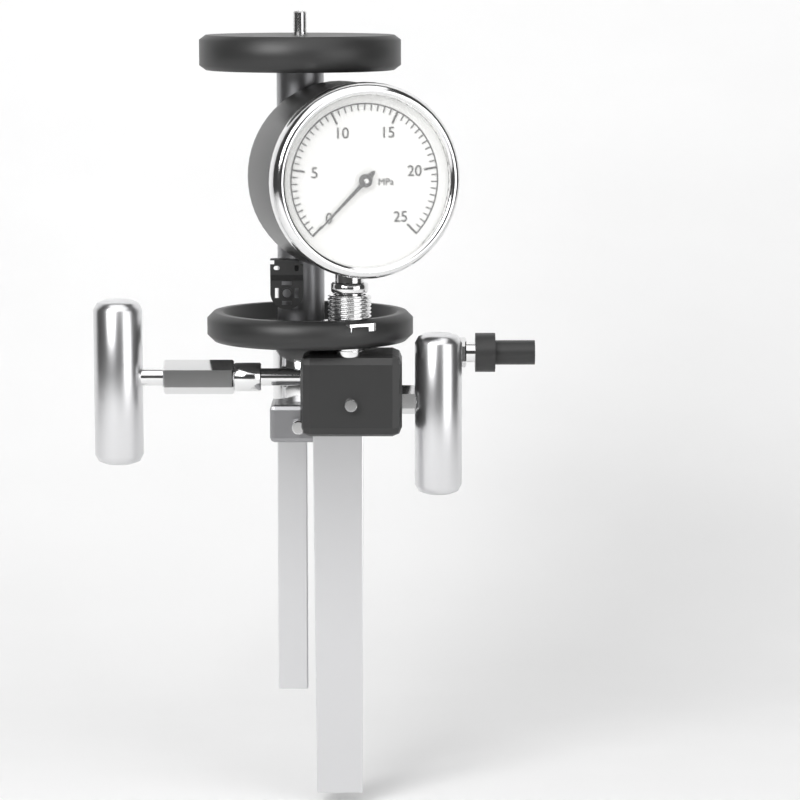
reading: 0.0 MPa
